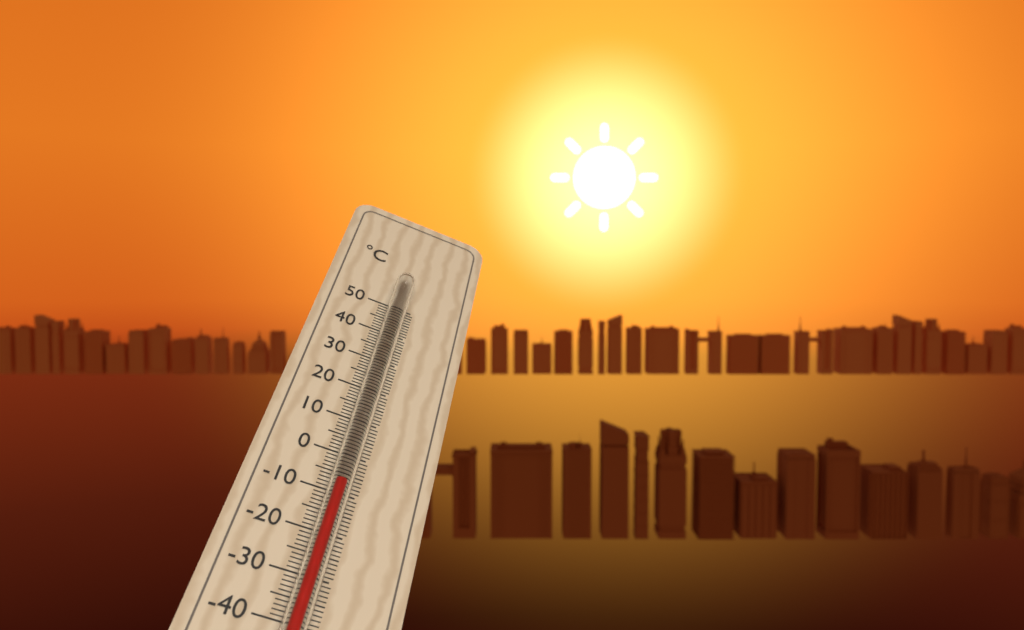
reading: -9 °C
